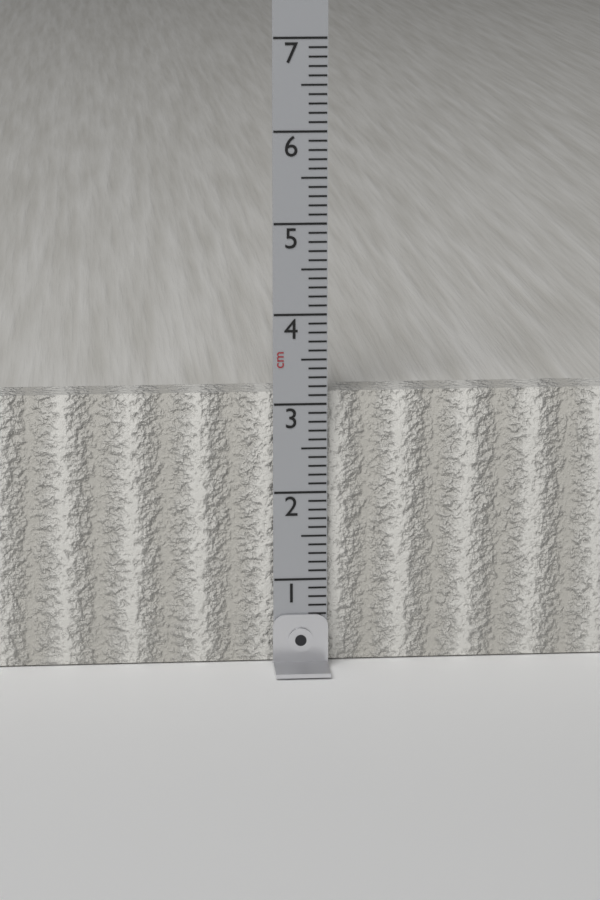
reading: 3.1 cm
